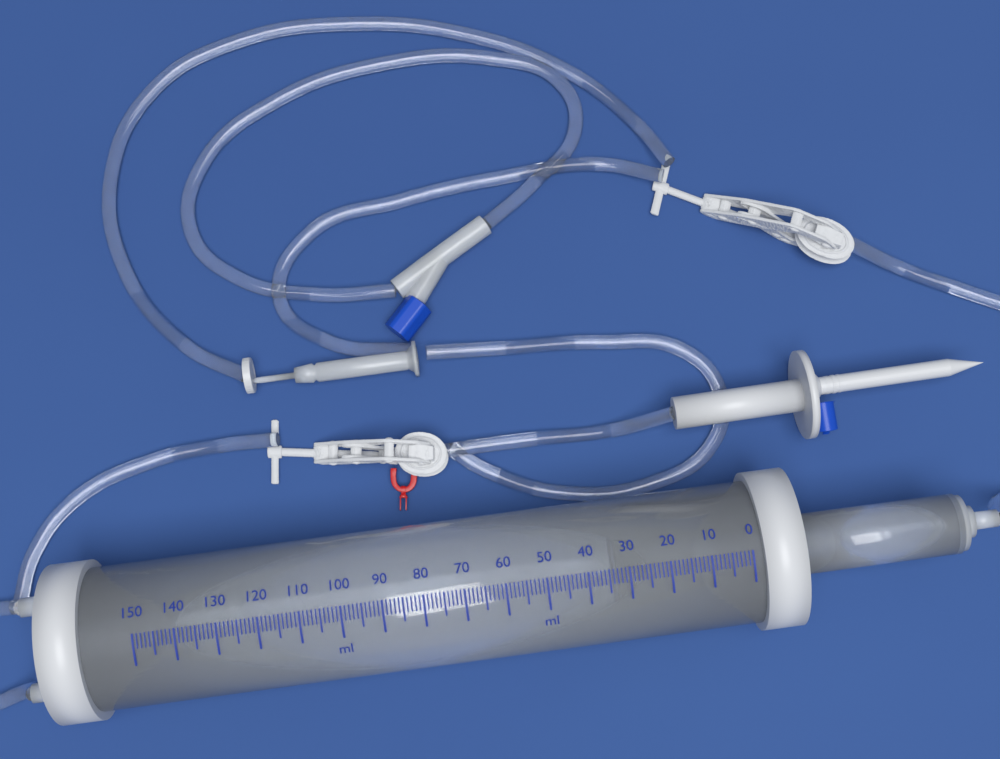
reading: 35 ml
